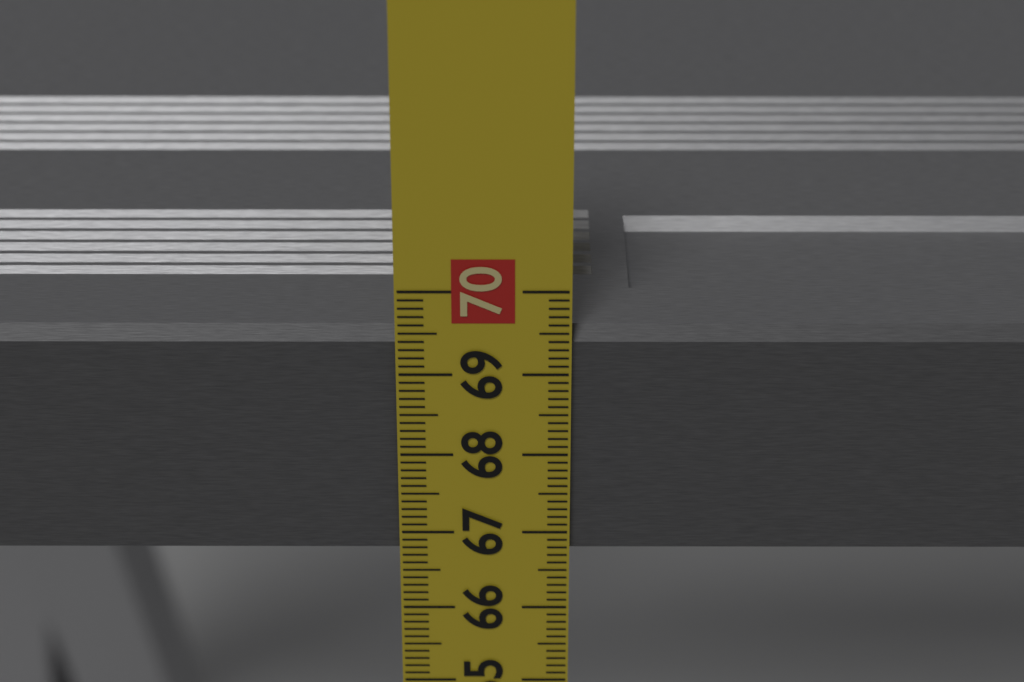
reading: 69.5 cm
